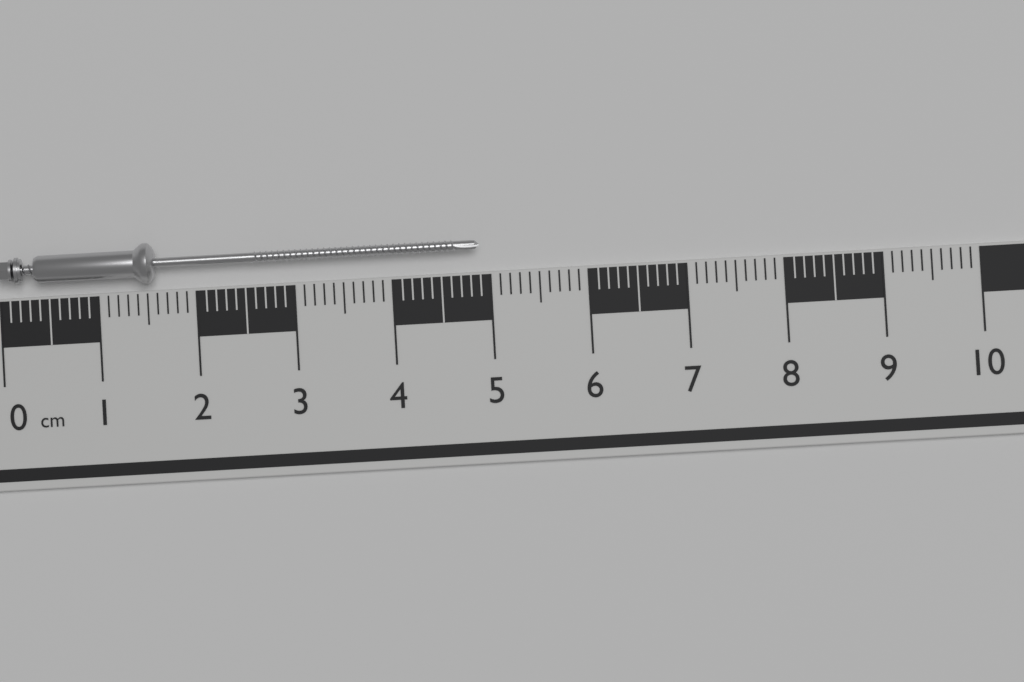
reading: 4.9 cm
